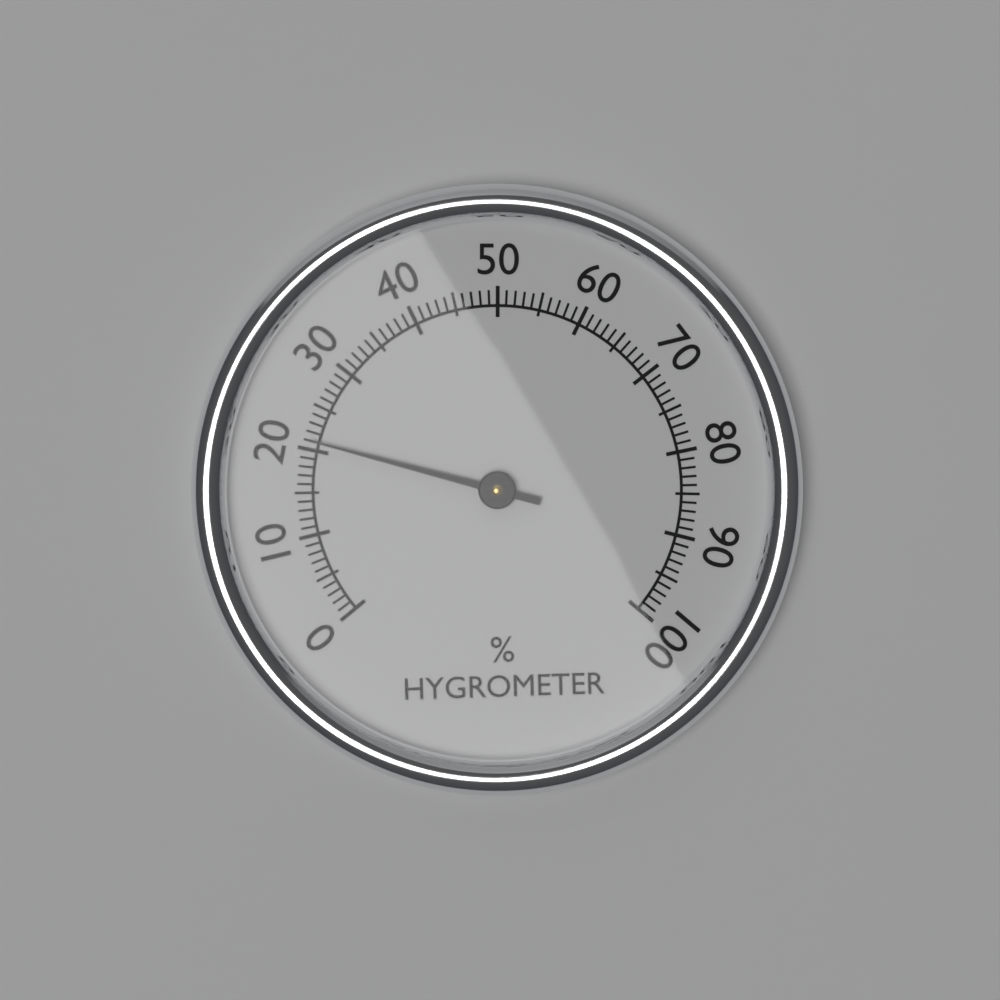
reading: 21 %
